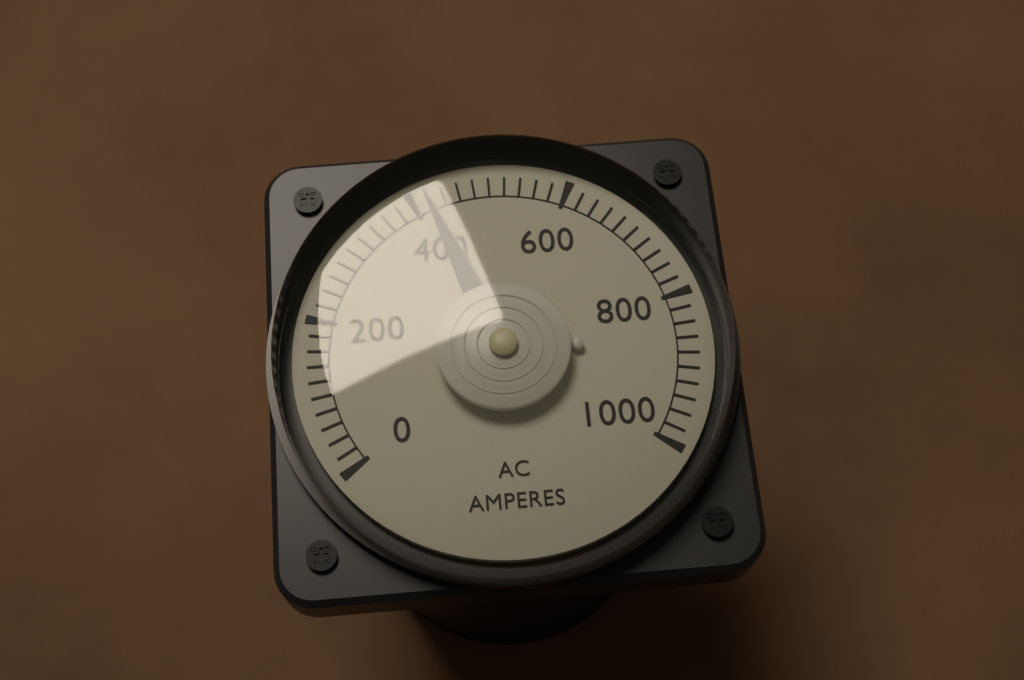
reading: 420 A
